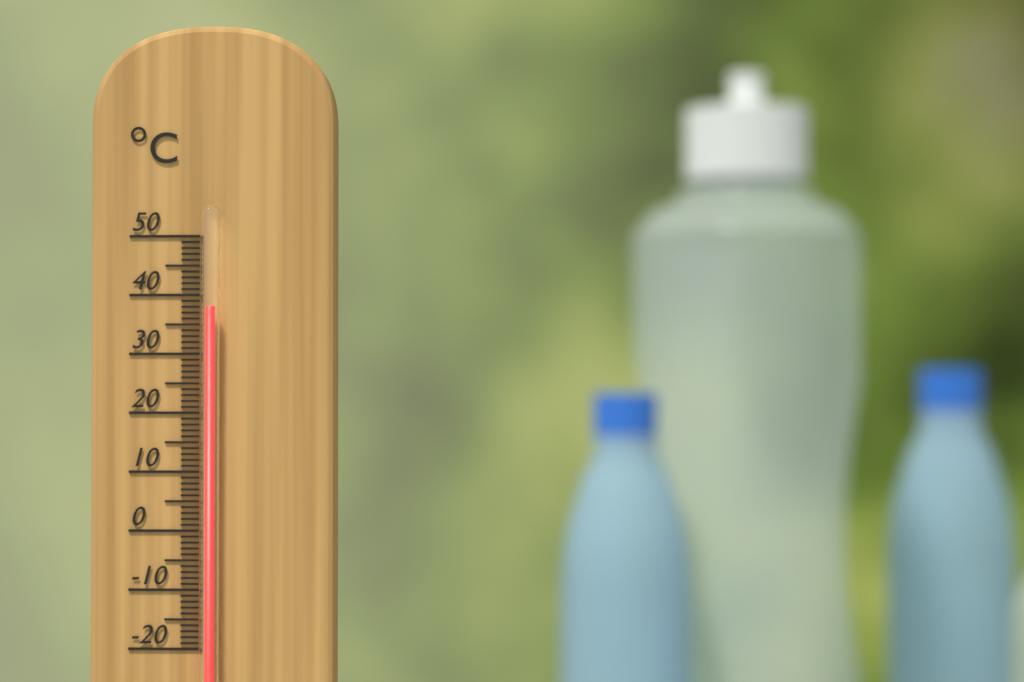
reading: 38 °C
